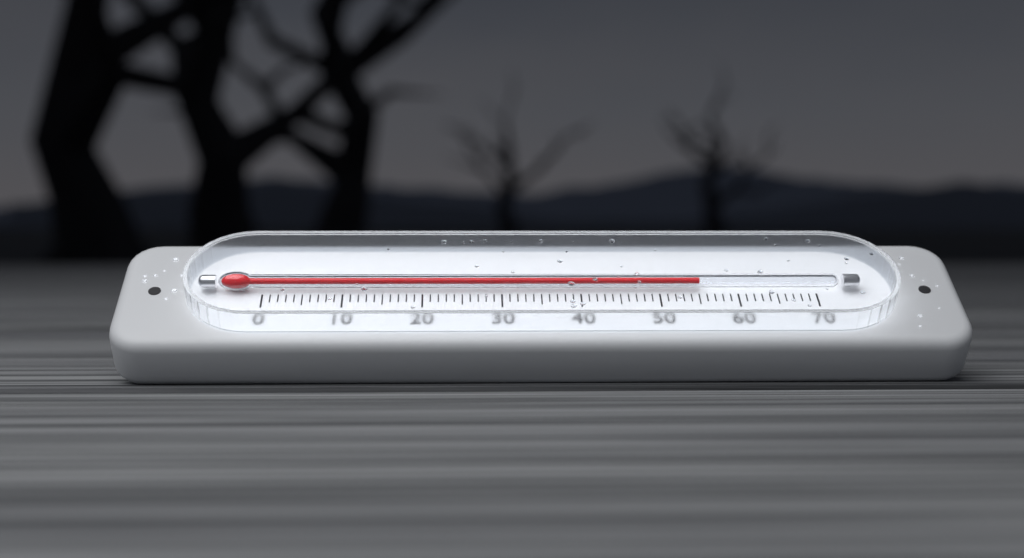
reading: 55 (no unit)
